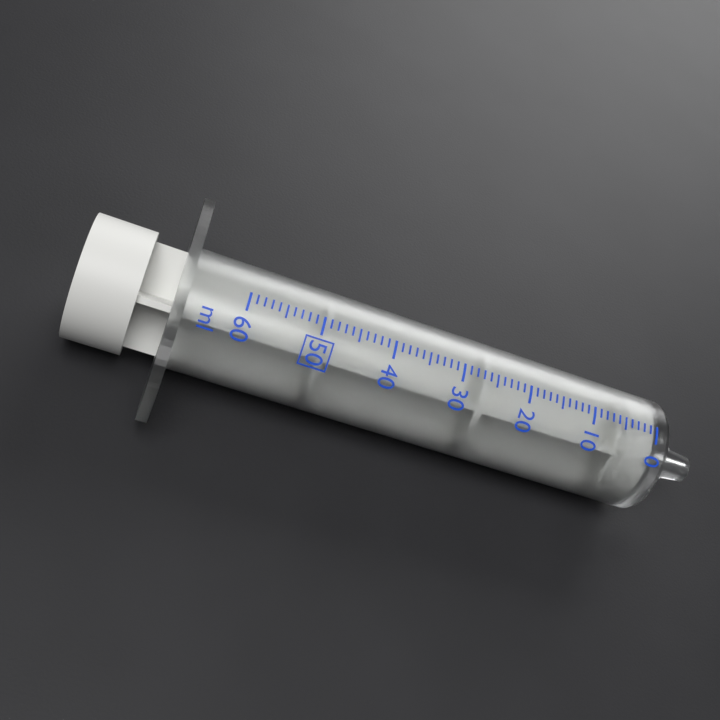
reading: 0 ml
